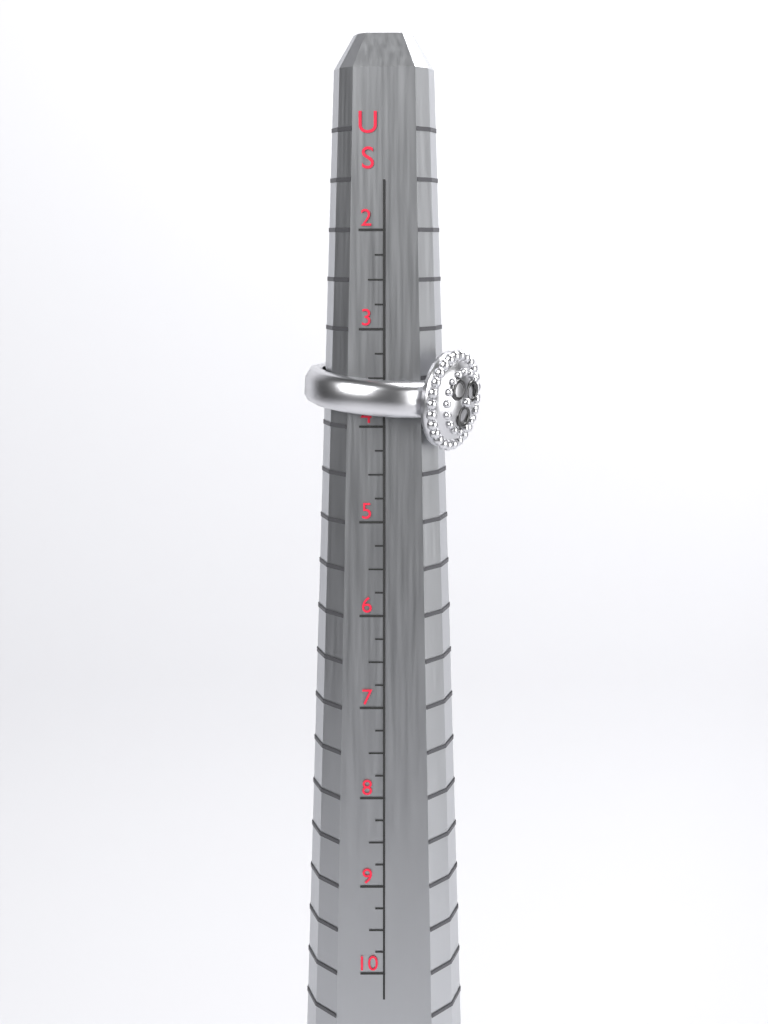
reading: 4.25 US
